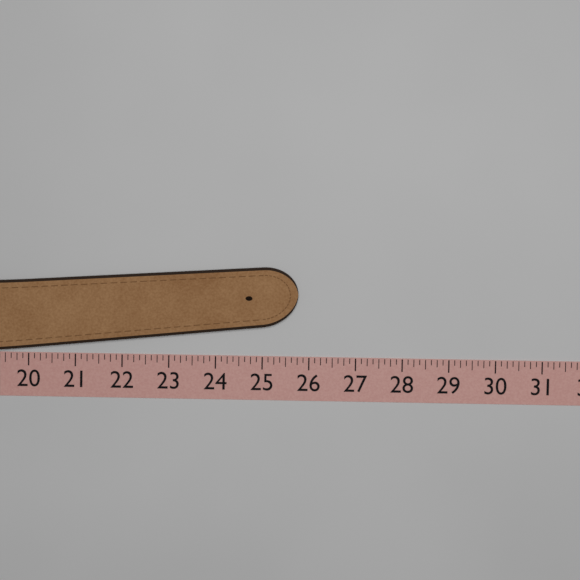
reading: 25.750 (no unit)
